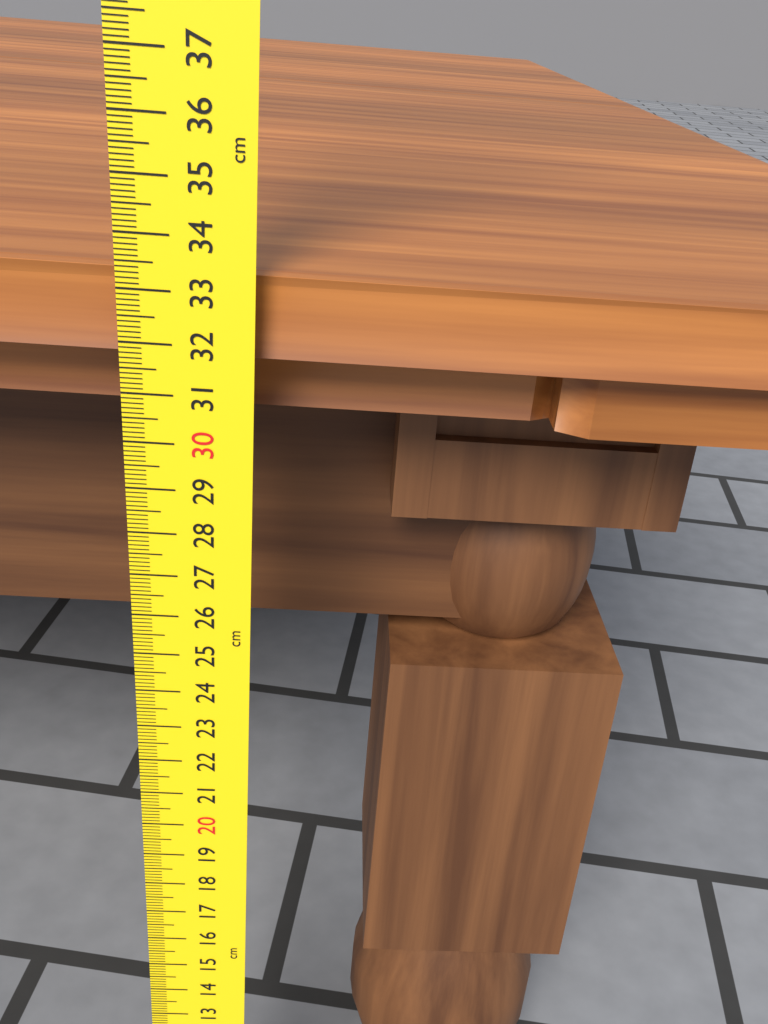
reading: 33.3 cm
